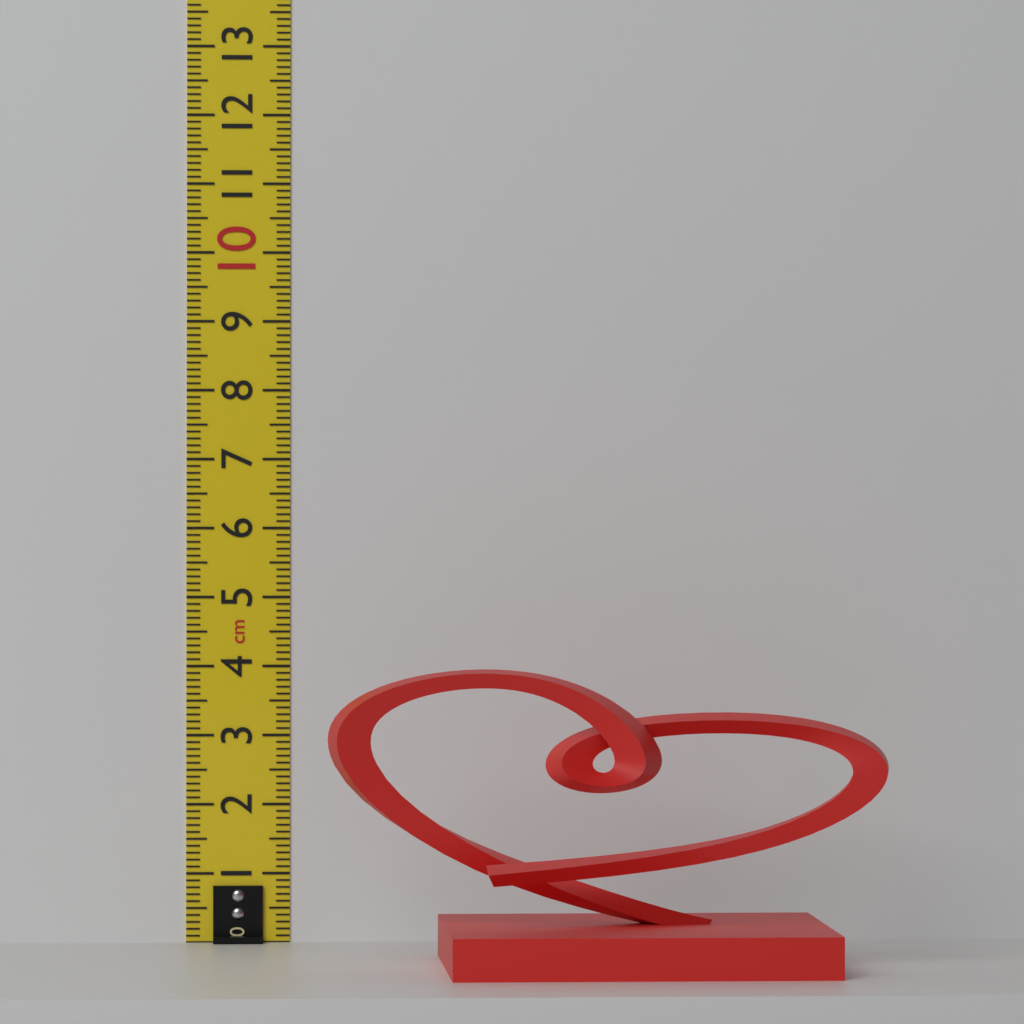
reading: 4.1 cm
